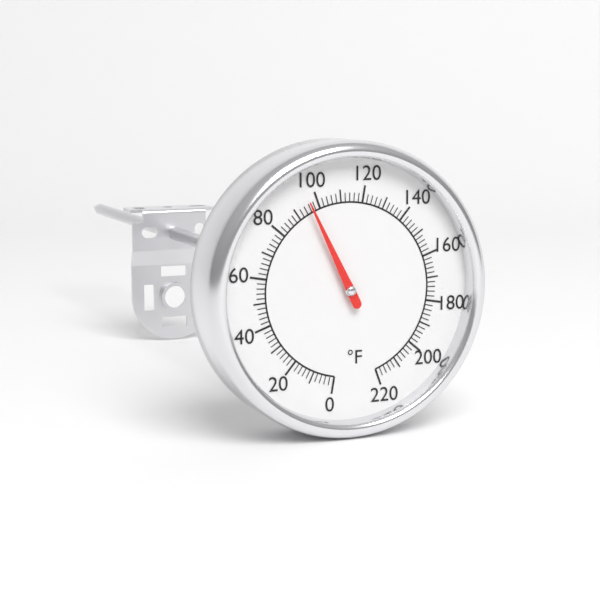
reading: 96 °F
